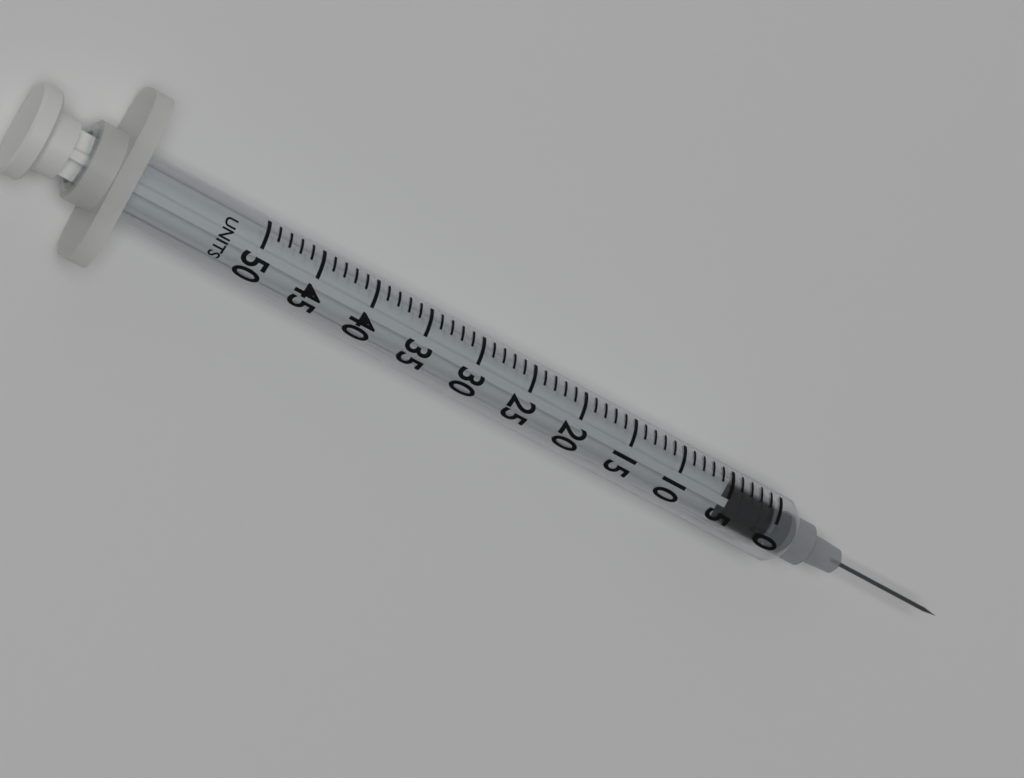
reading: 0 units
